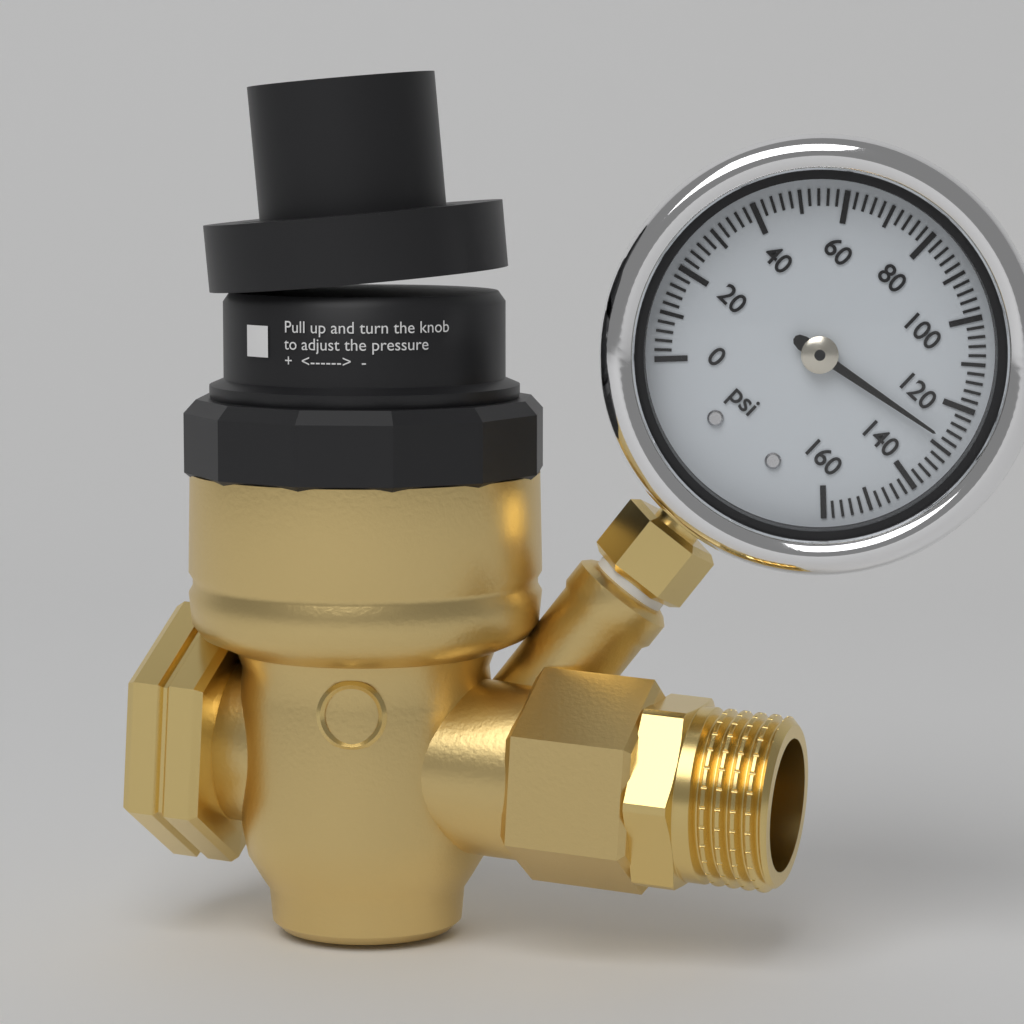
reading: 128 psi
